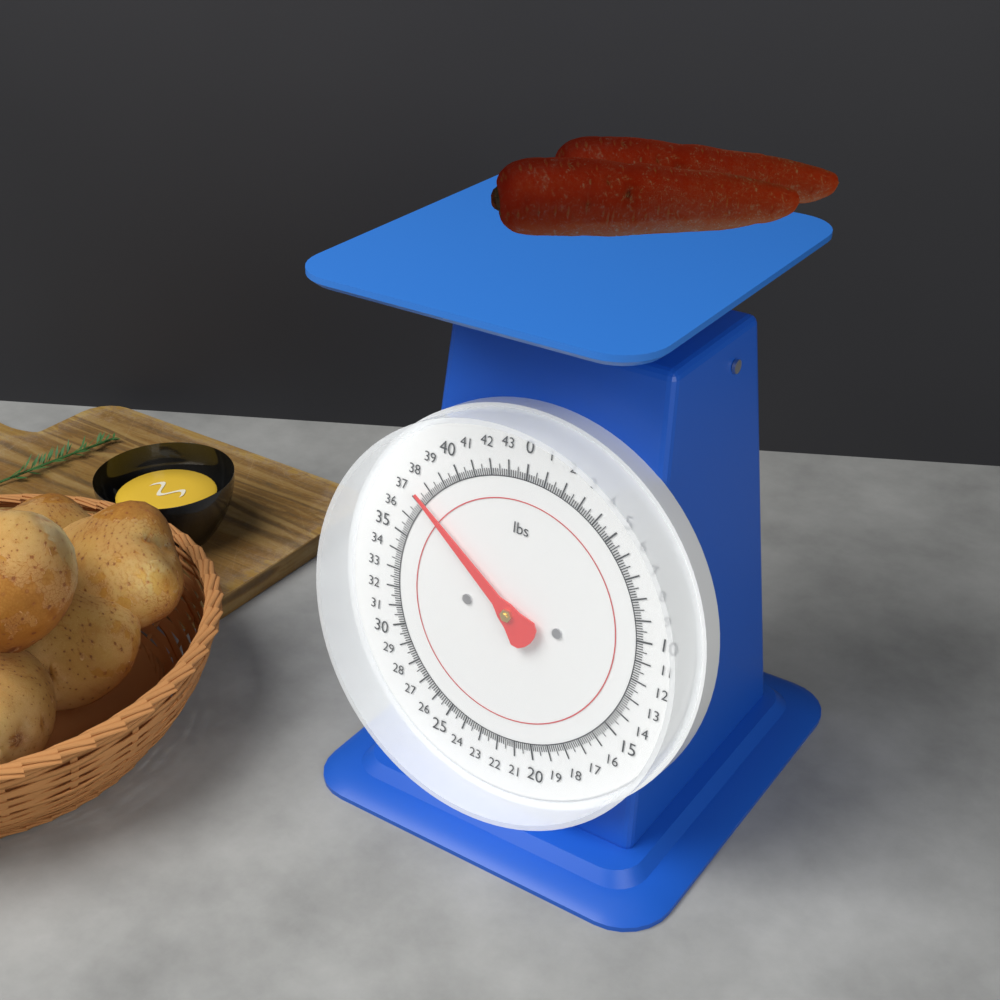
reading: 37.375 lbs
